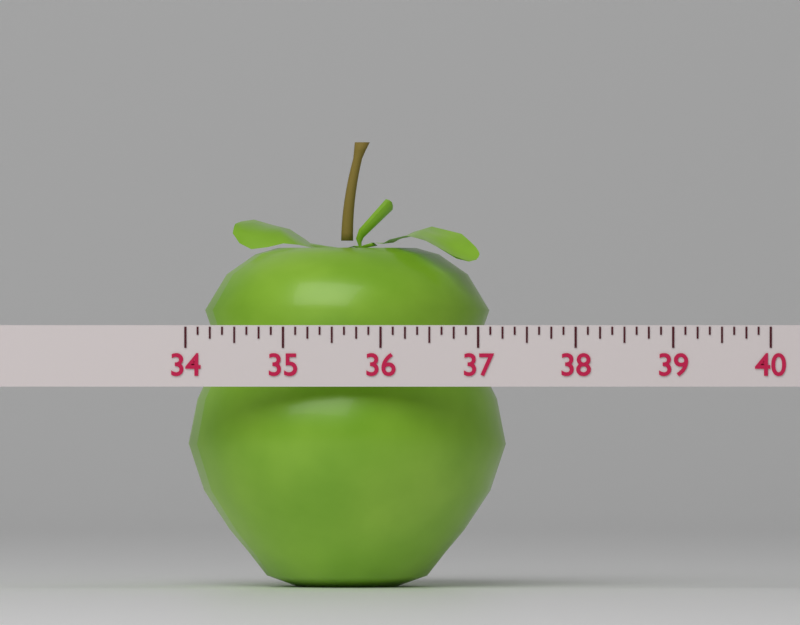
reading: 37.300 (no unit)
